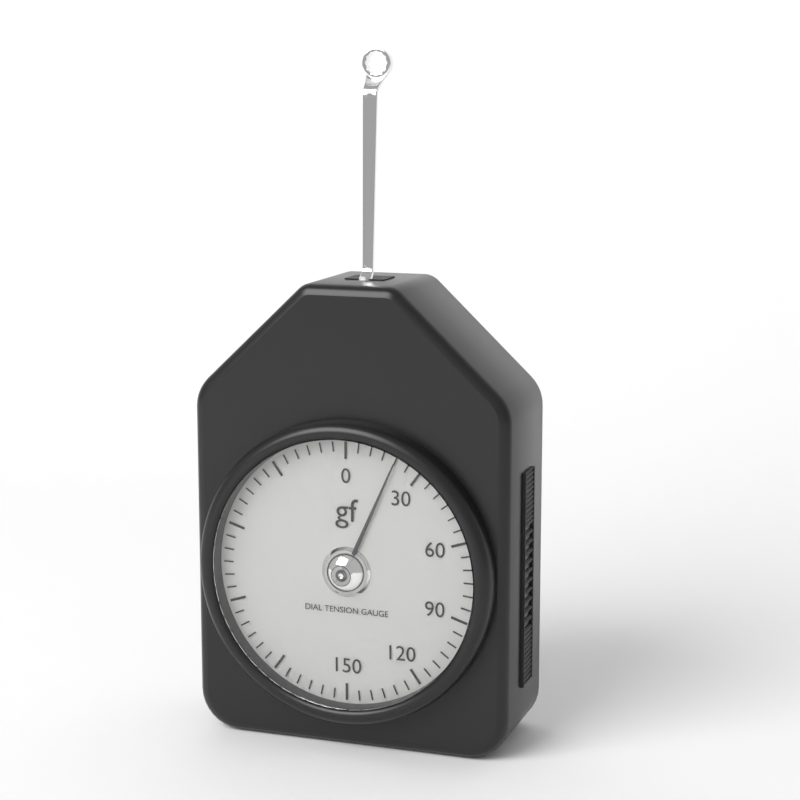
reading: 20 gf
